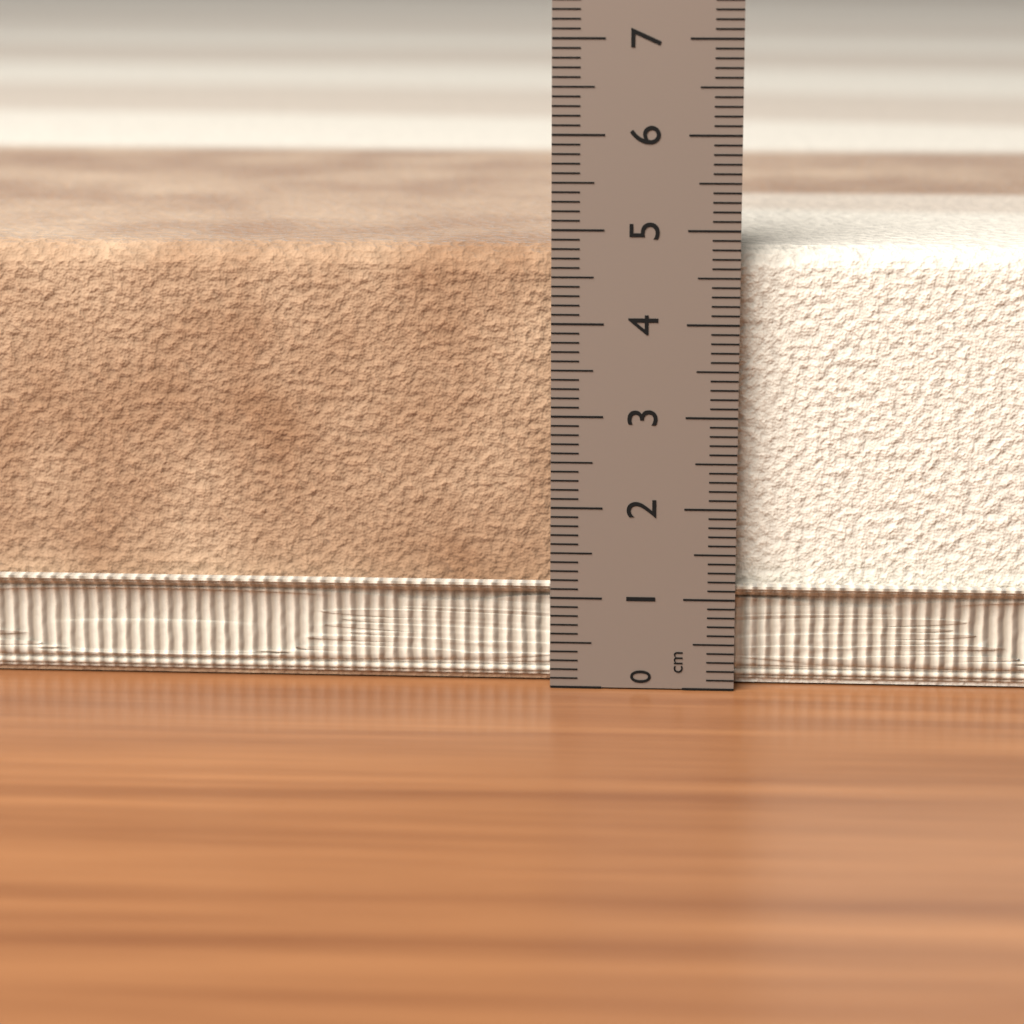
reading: 4.8 cm
